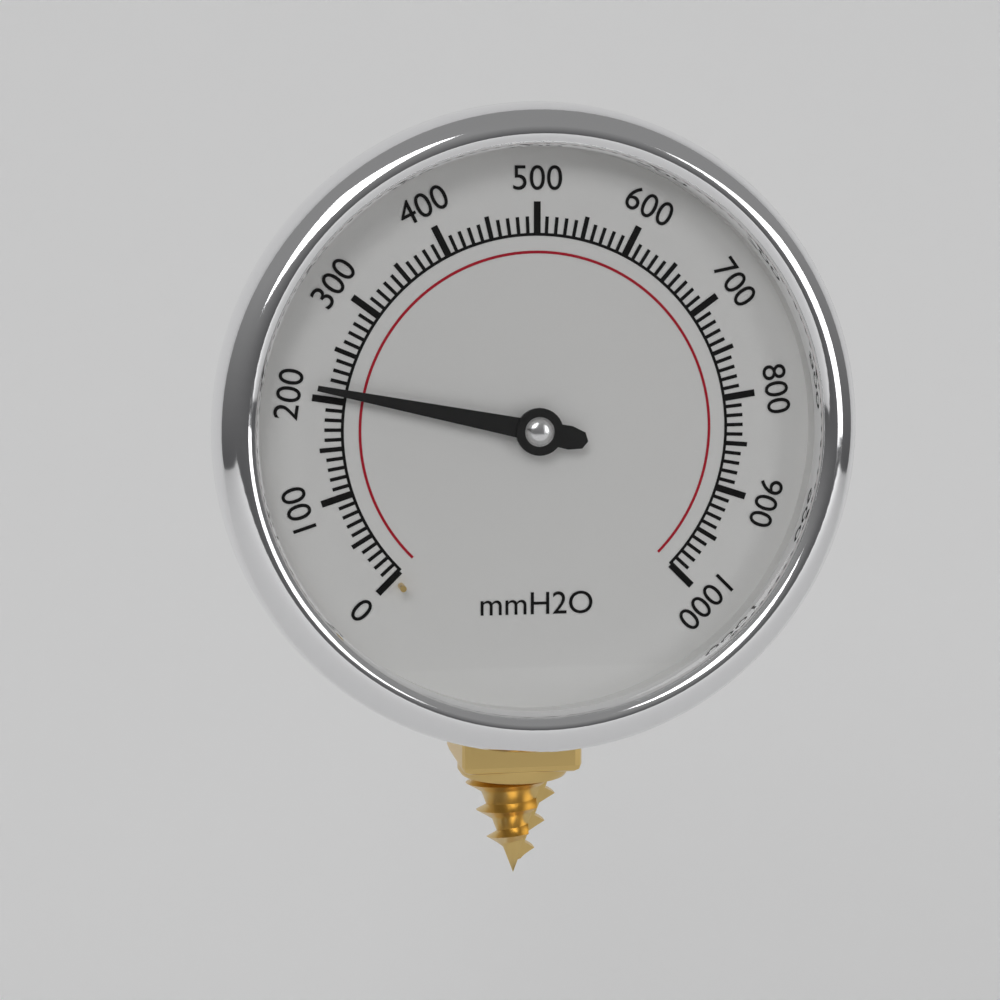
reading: 210 mmH2O
